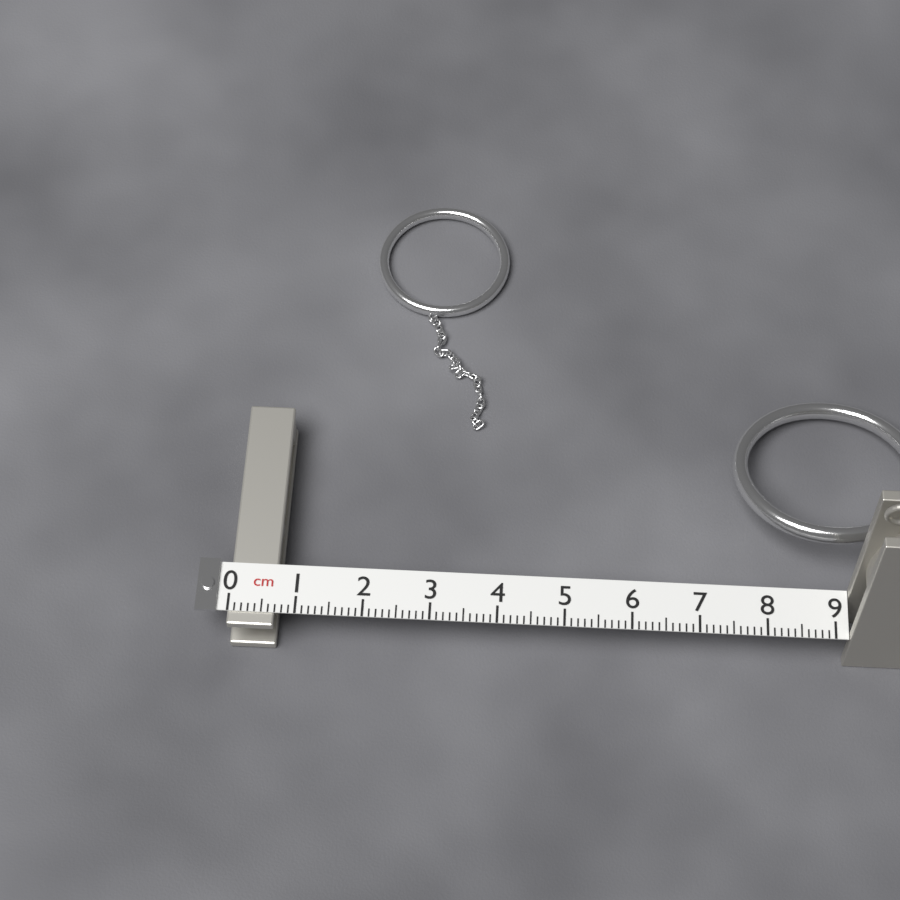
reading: 0.7 cm
